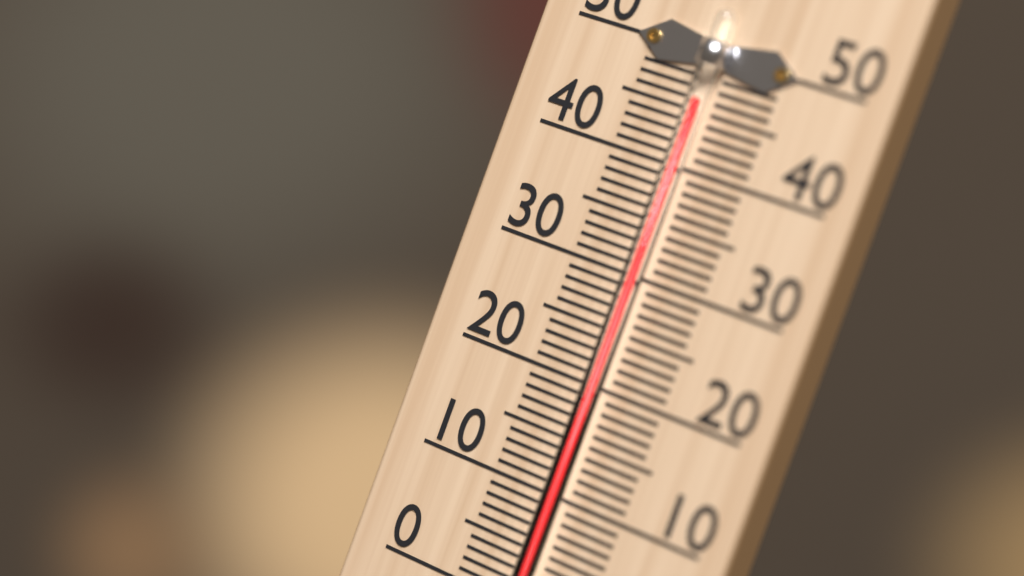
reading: 46 °C
